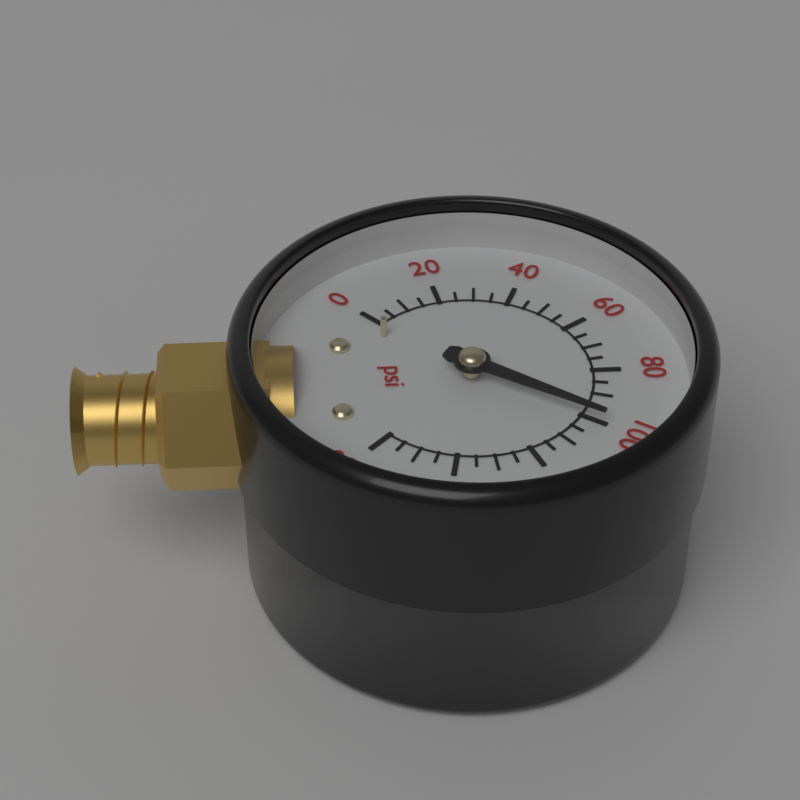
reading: 100 psi
